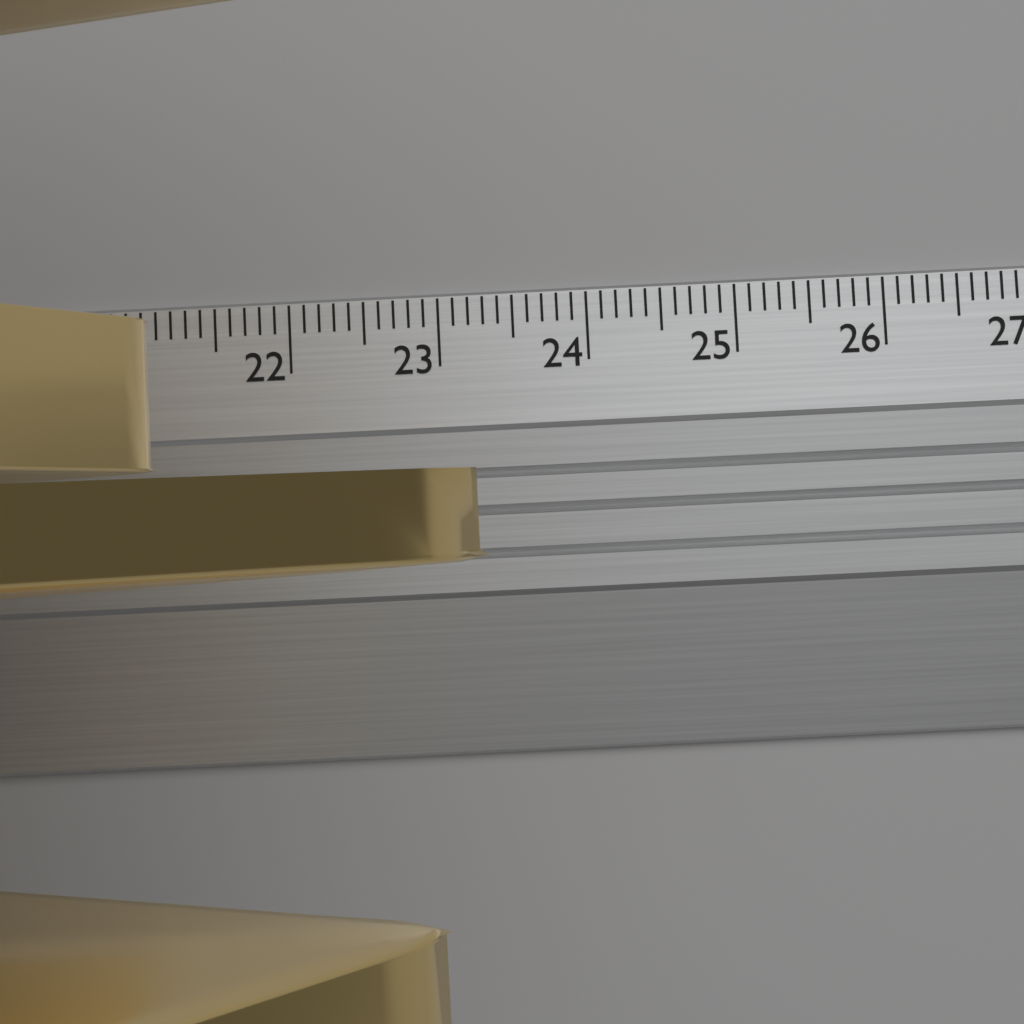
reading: 23.4 cm
